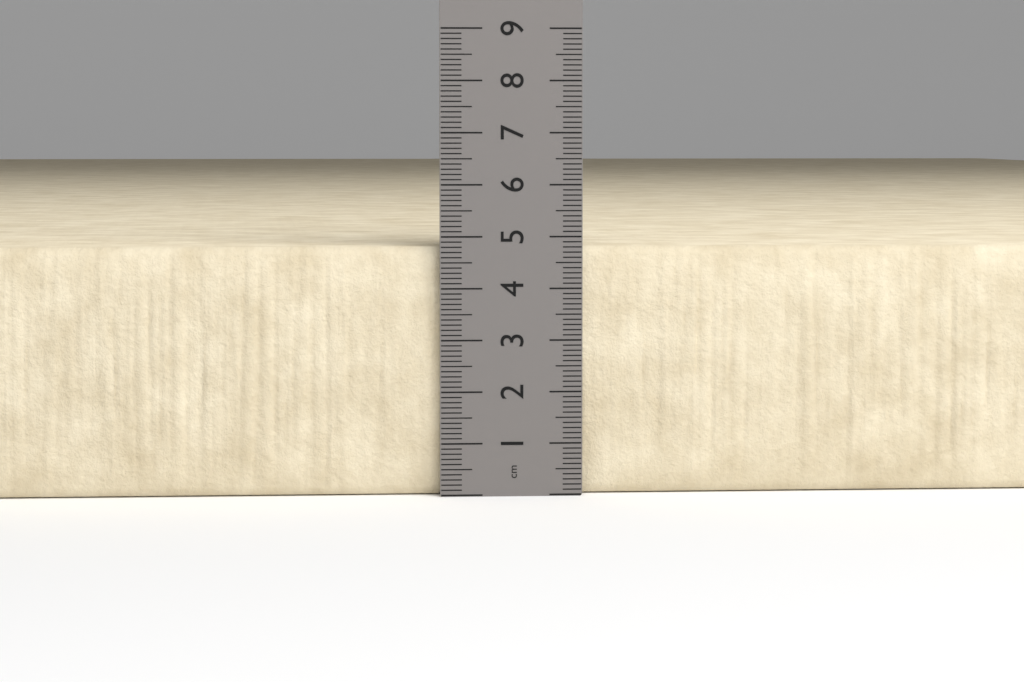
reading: 4.8 cm
